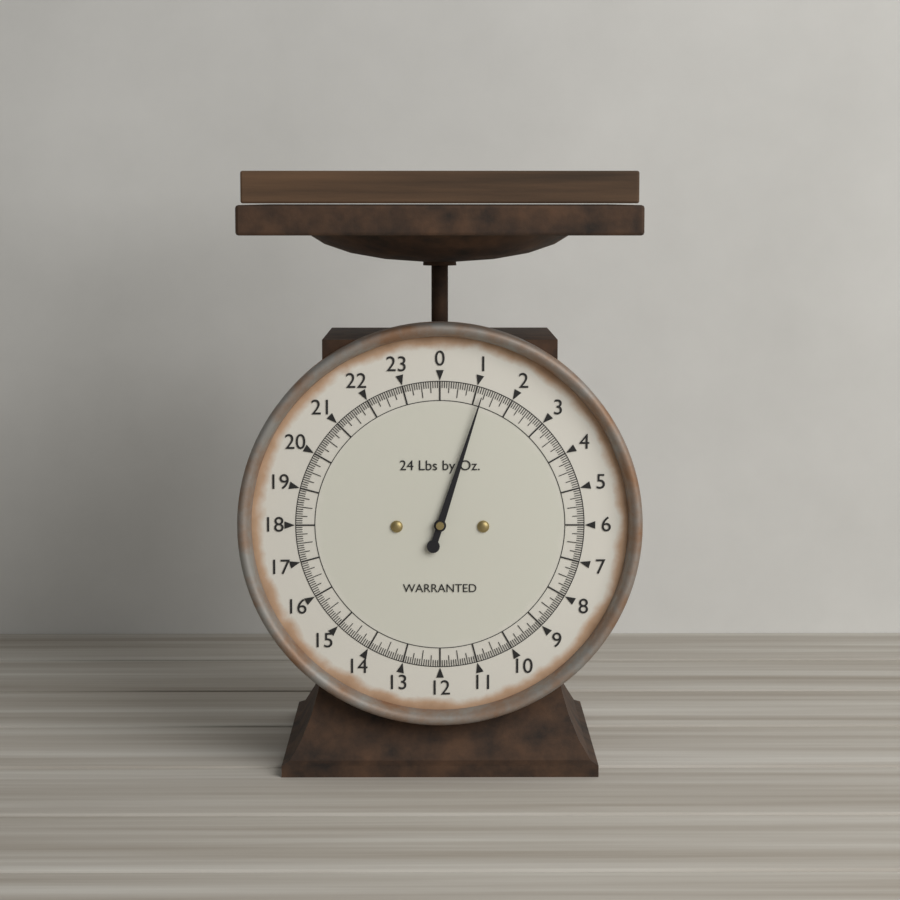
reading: 1.1875 lb
